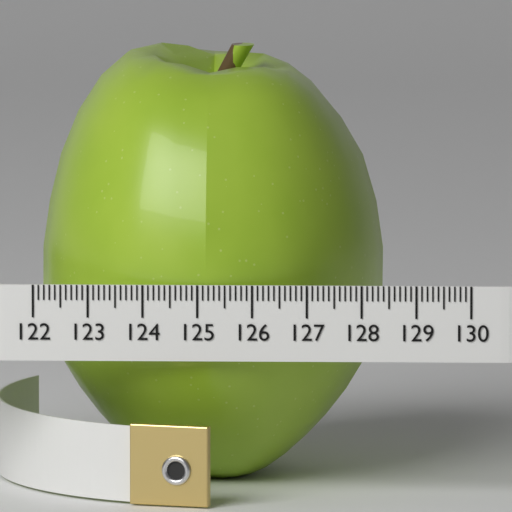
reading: 128.3 (no unit)
